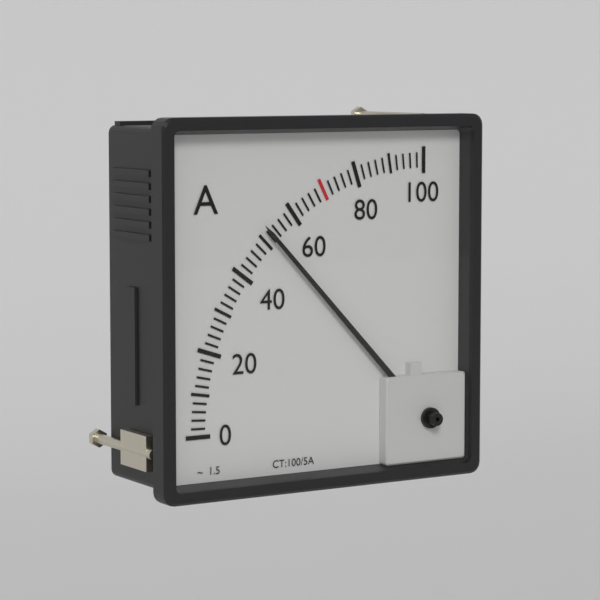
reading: 52 A
